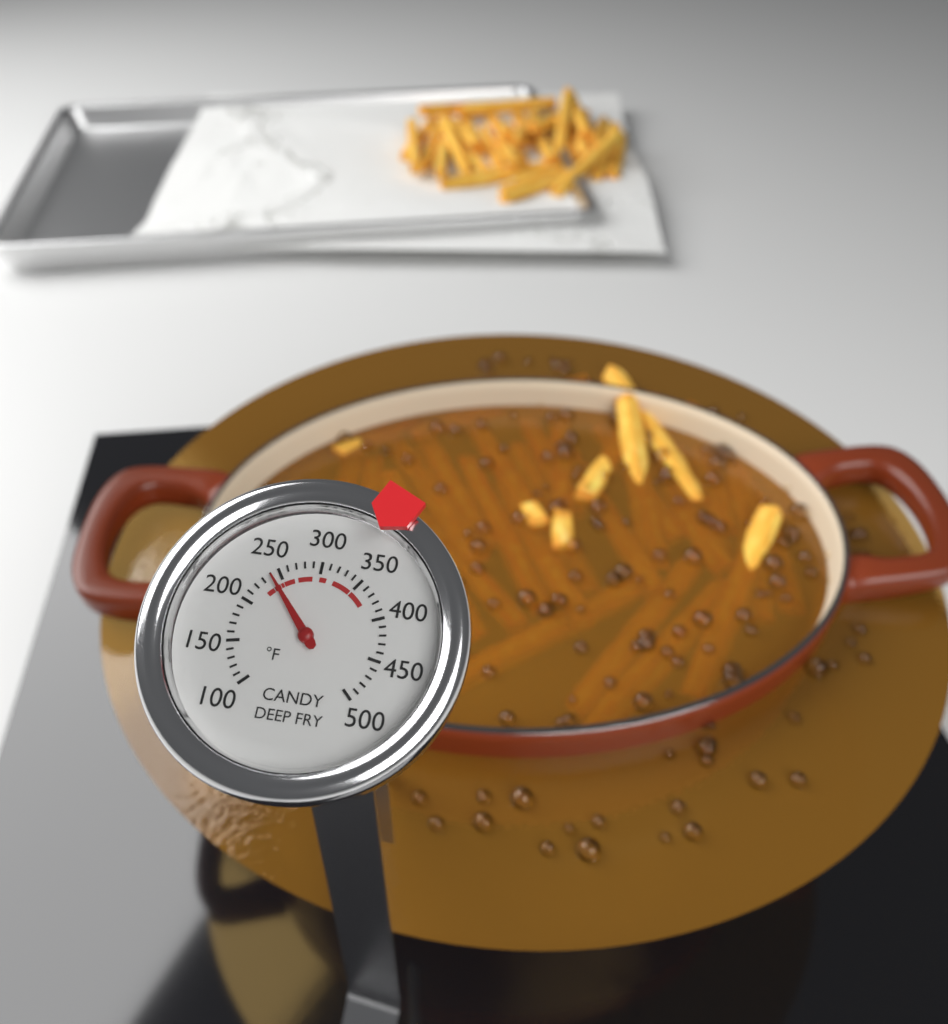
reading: 240 °F
